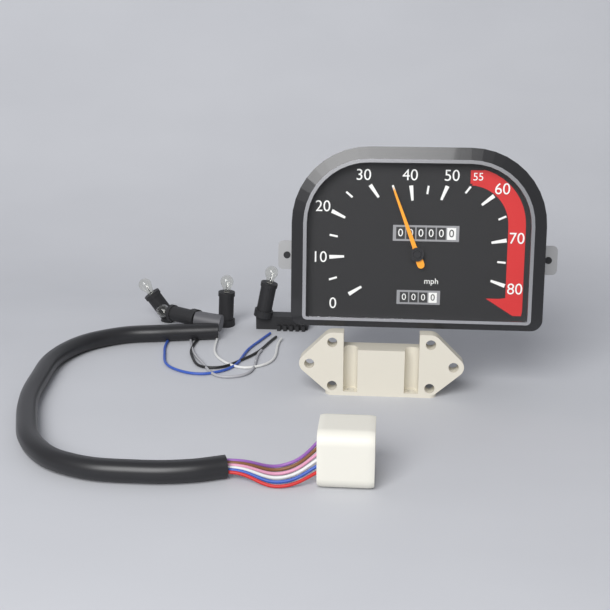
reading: 35 mph
